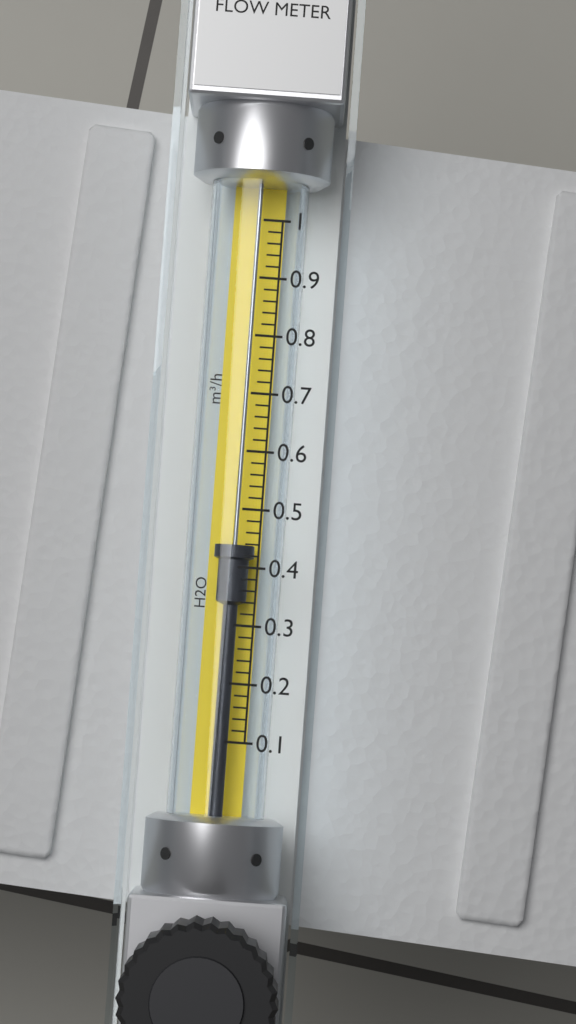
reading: 0.44 m³/h
